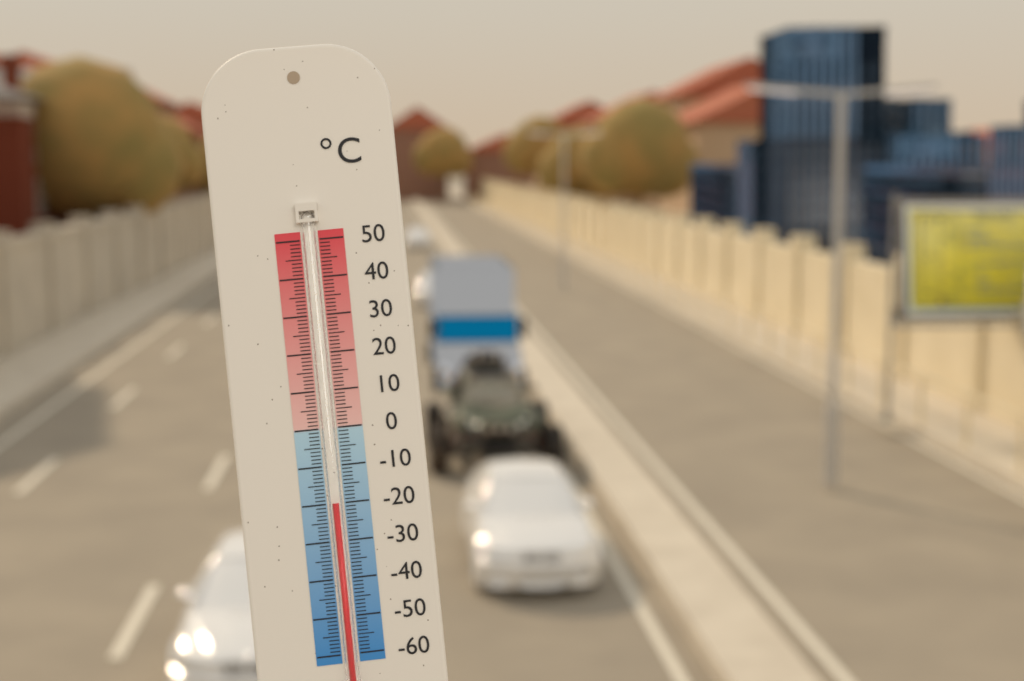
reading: -20 °C
